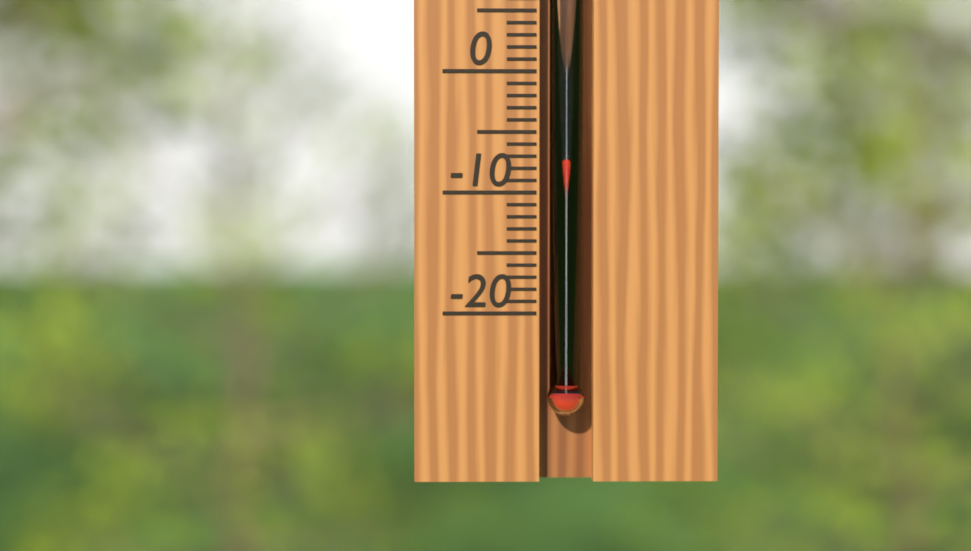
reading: -7 °C
